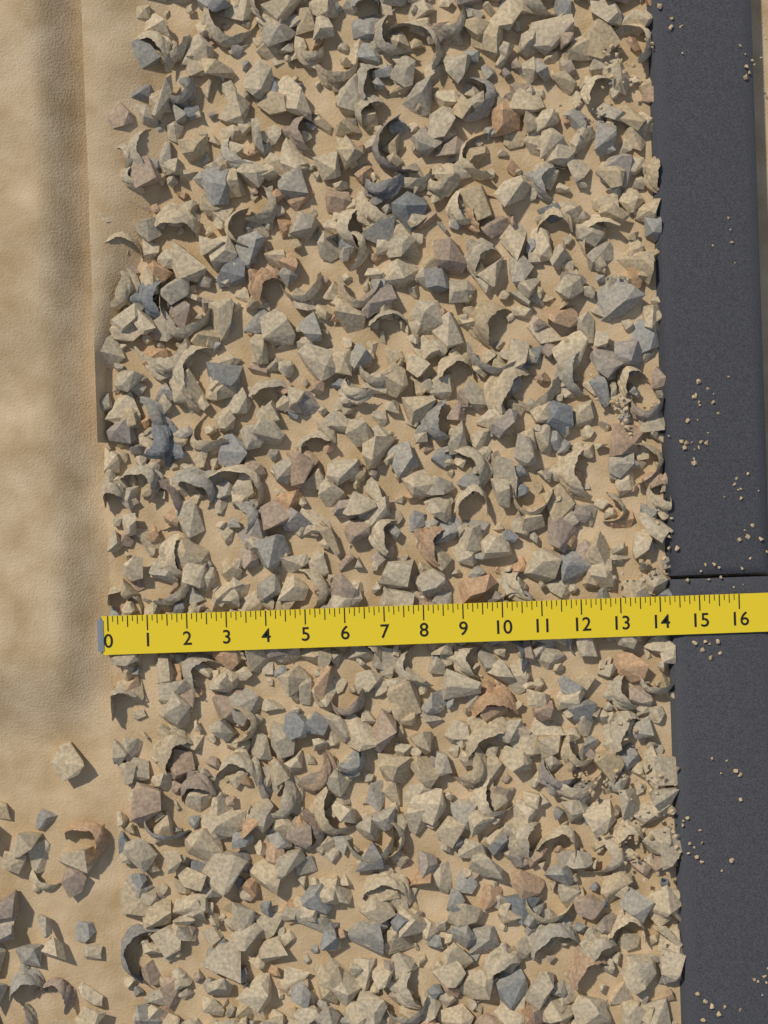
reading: 14.375 (no unit)
